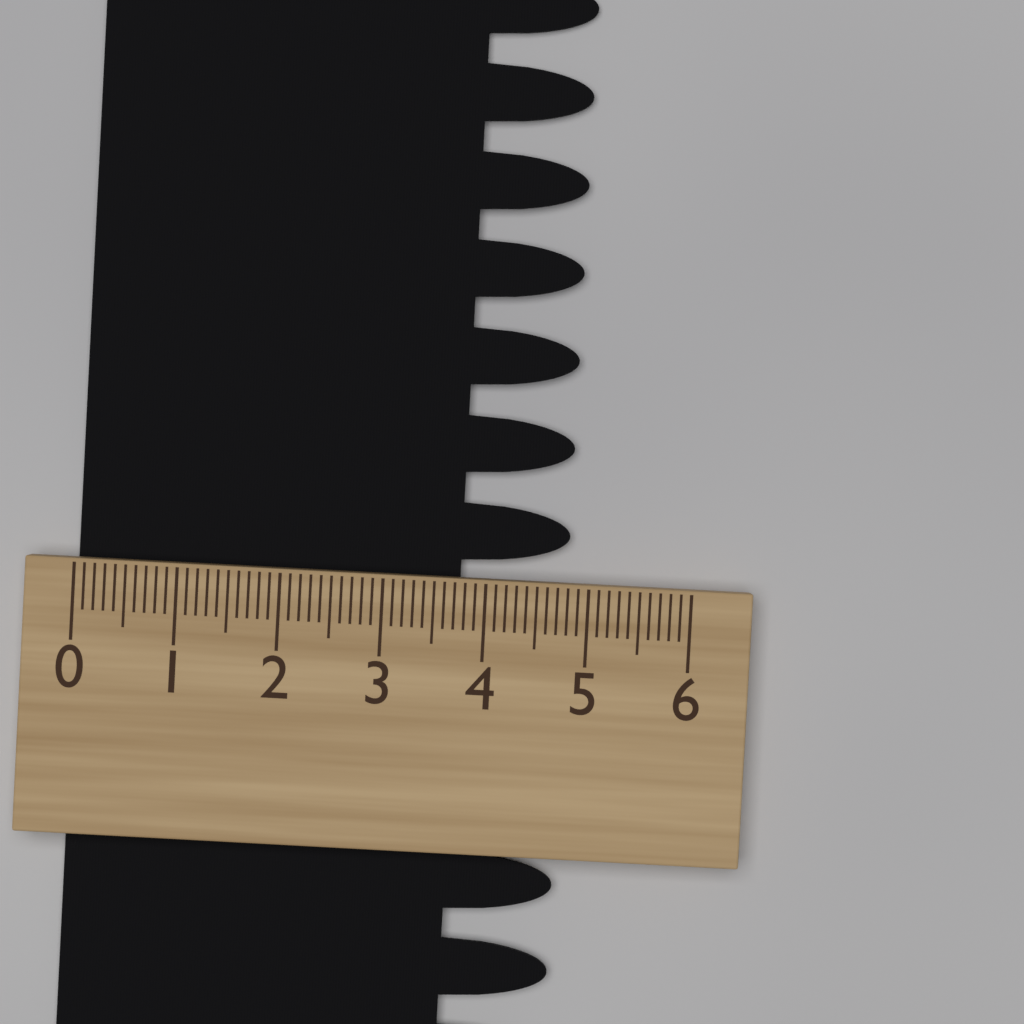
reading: 4.8 (no unit)
